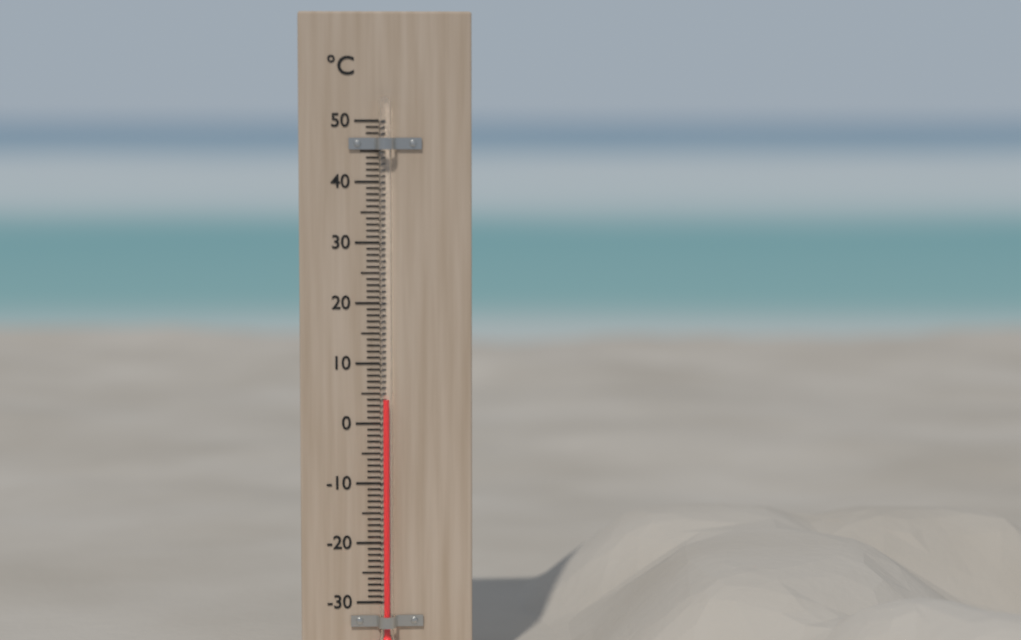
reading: 4 °C
